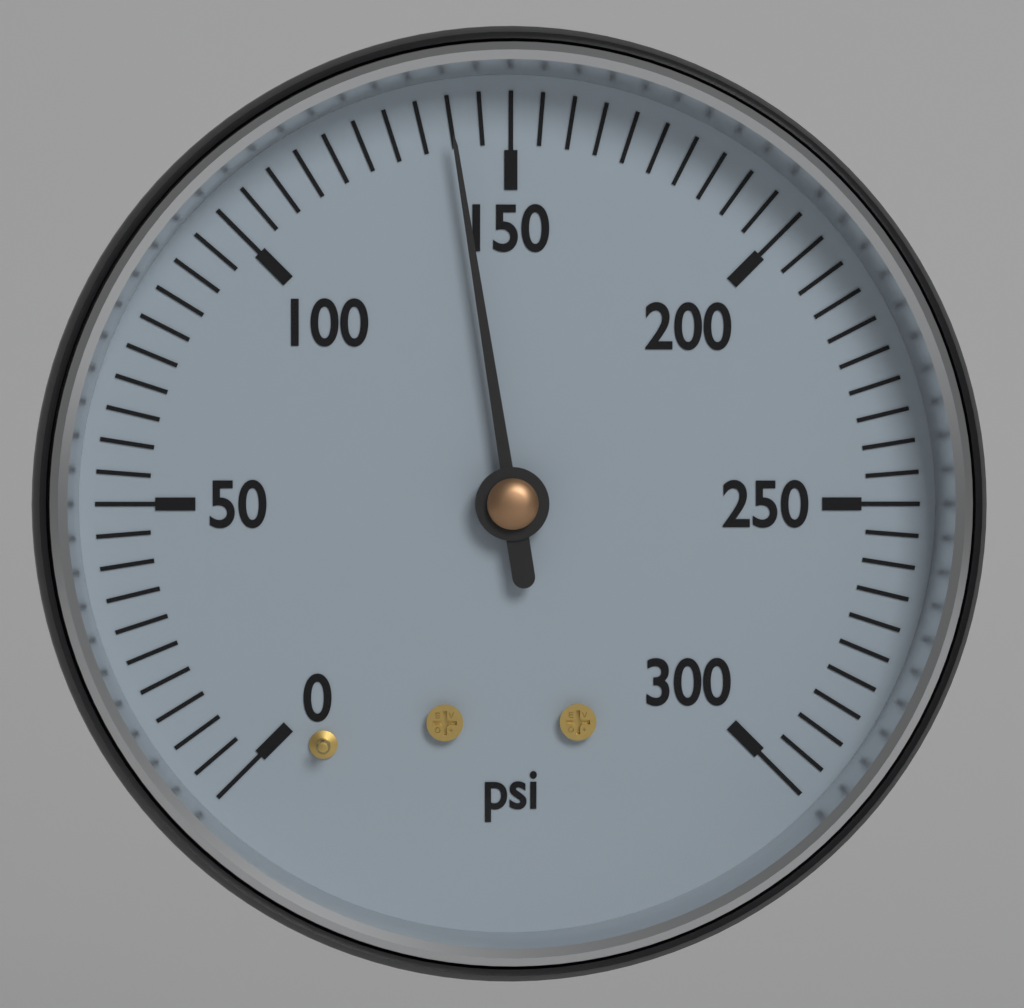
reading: 140 psi
